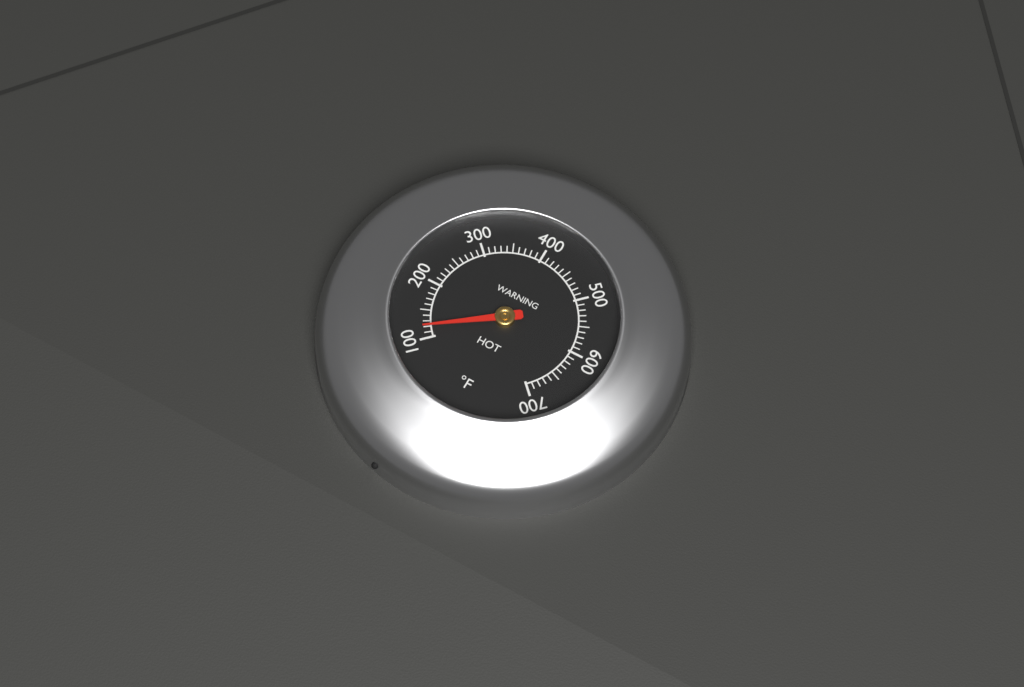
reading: 120 °F
